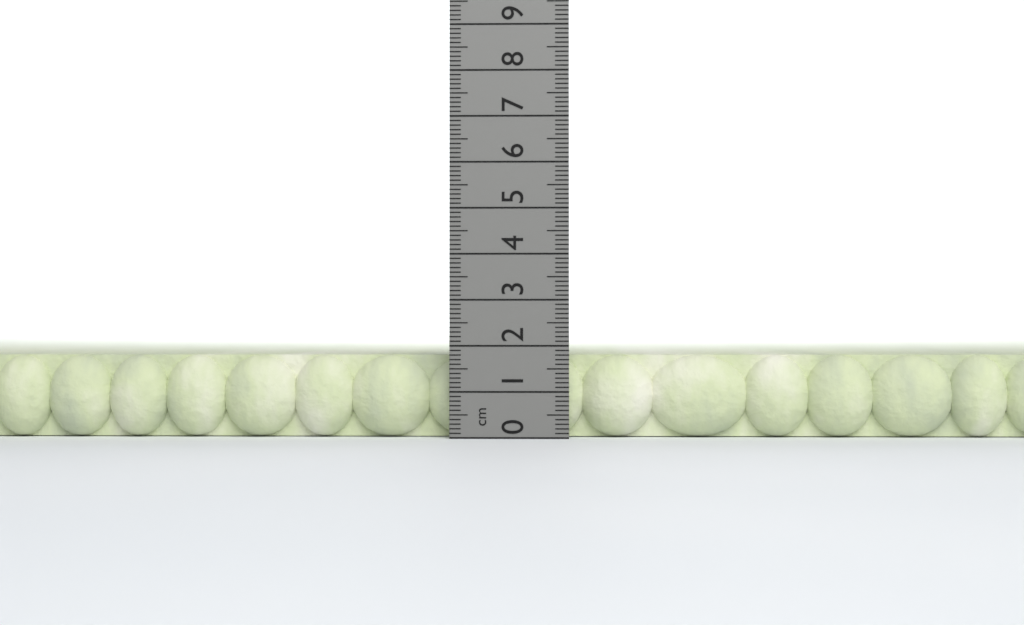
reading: 1.8 cm
